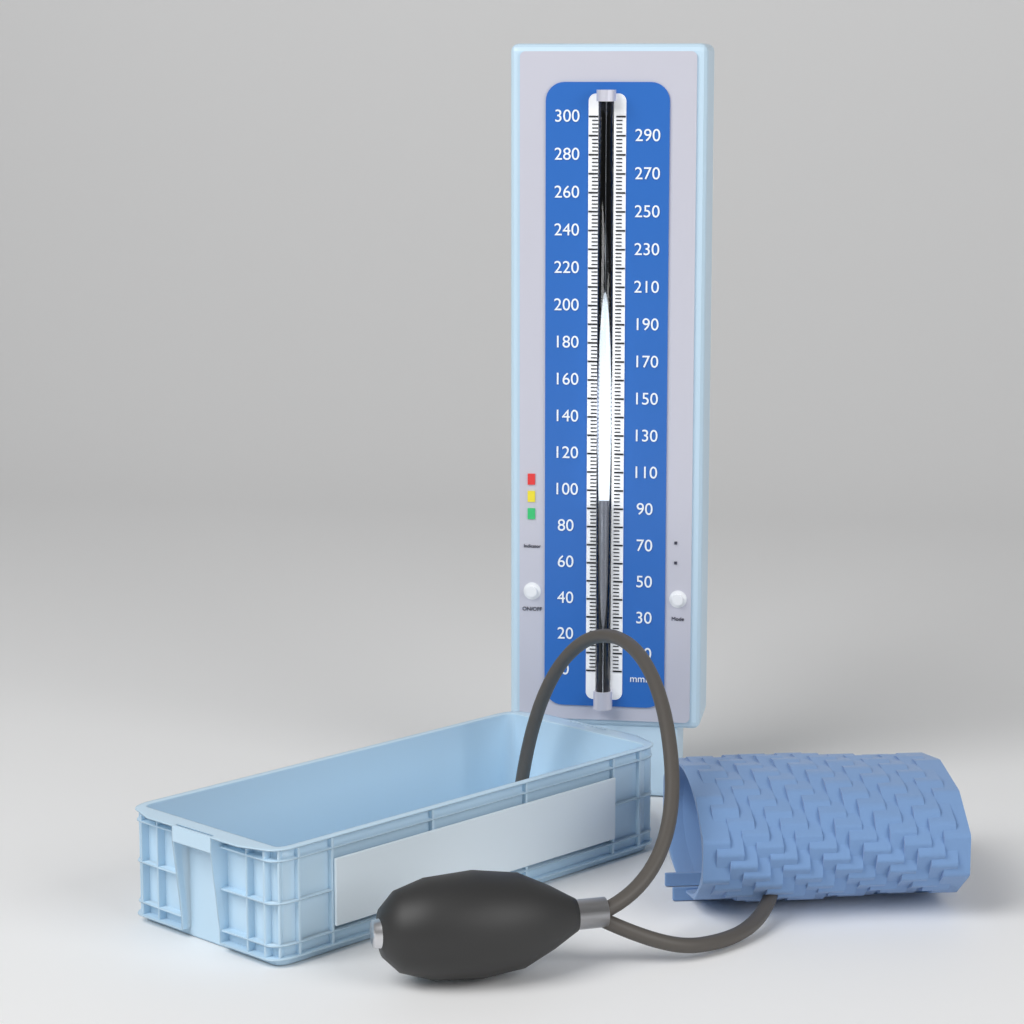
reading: 96 mmHg
